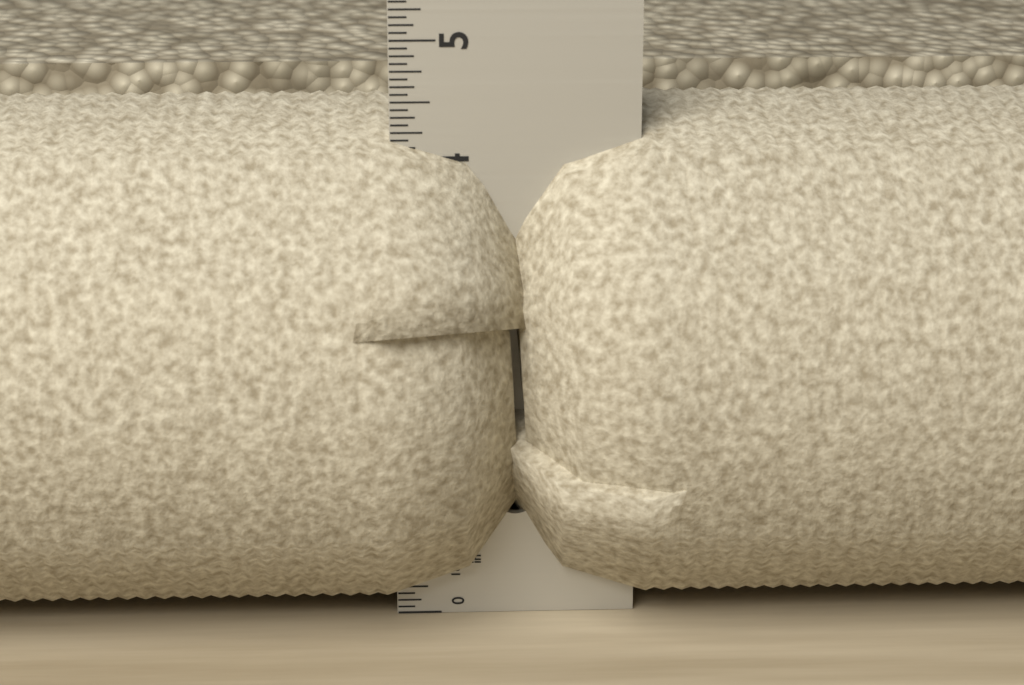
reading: 4.4375 in
